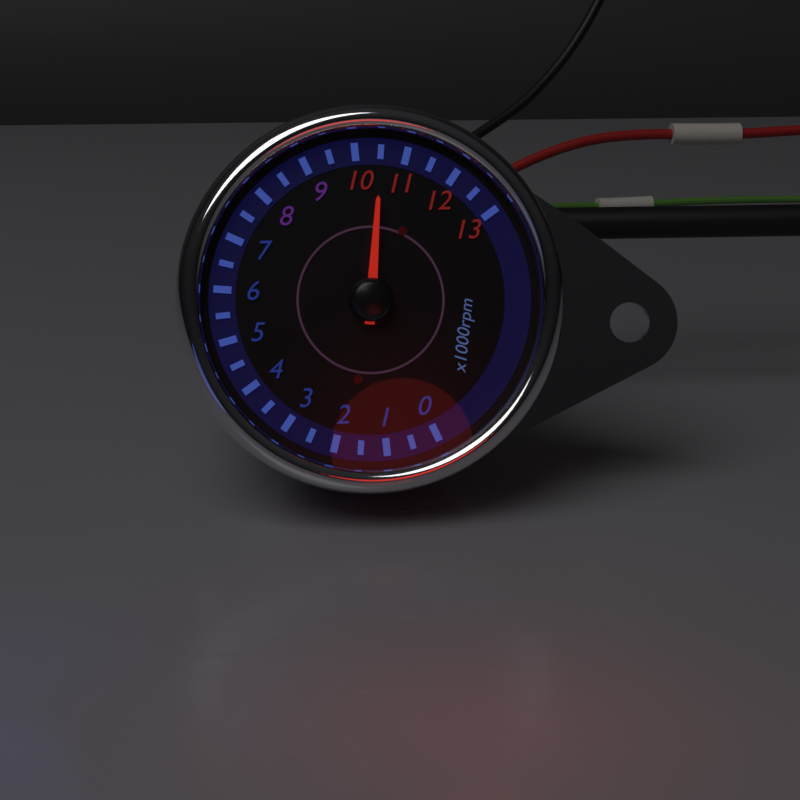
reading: 10500 rpm
